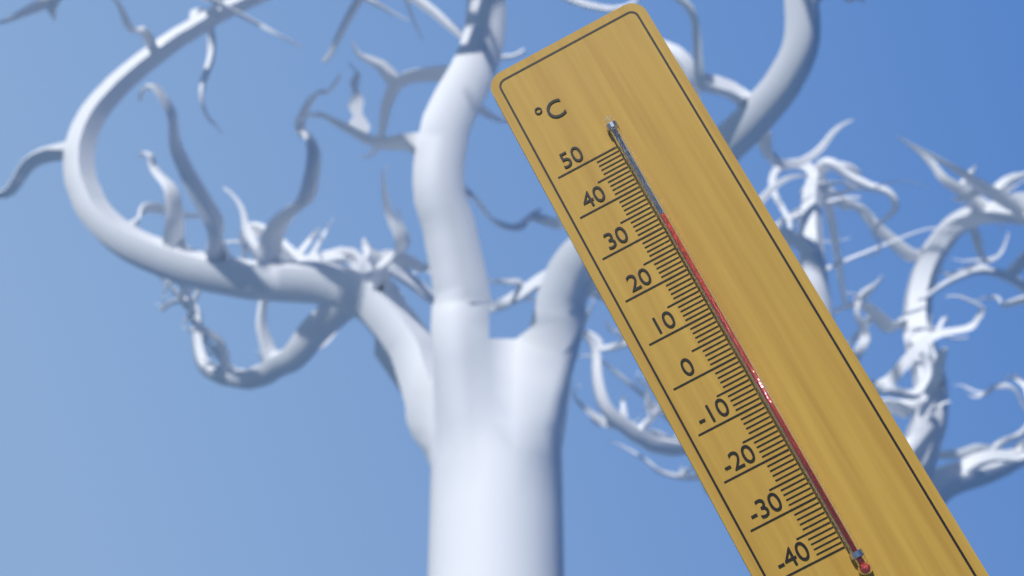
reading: 32 °C
